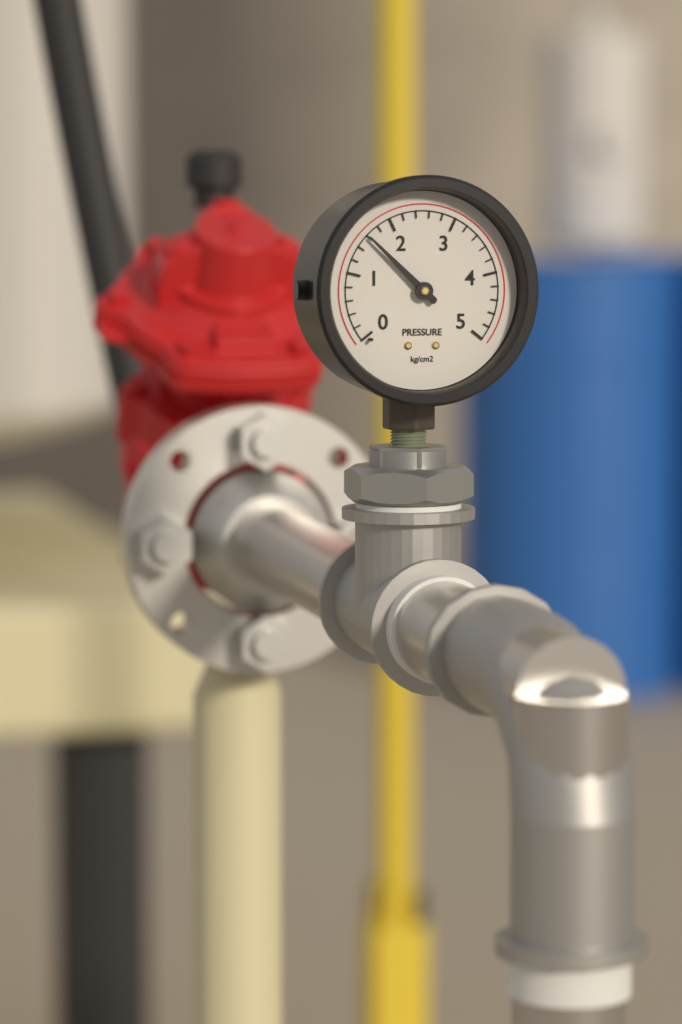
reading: 1.6 kg/cm2
